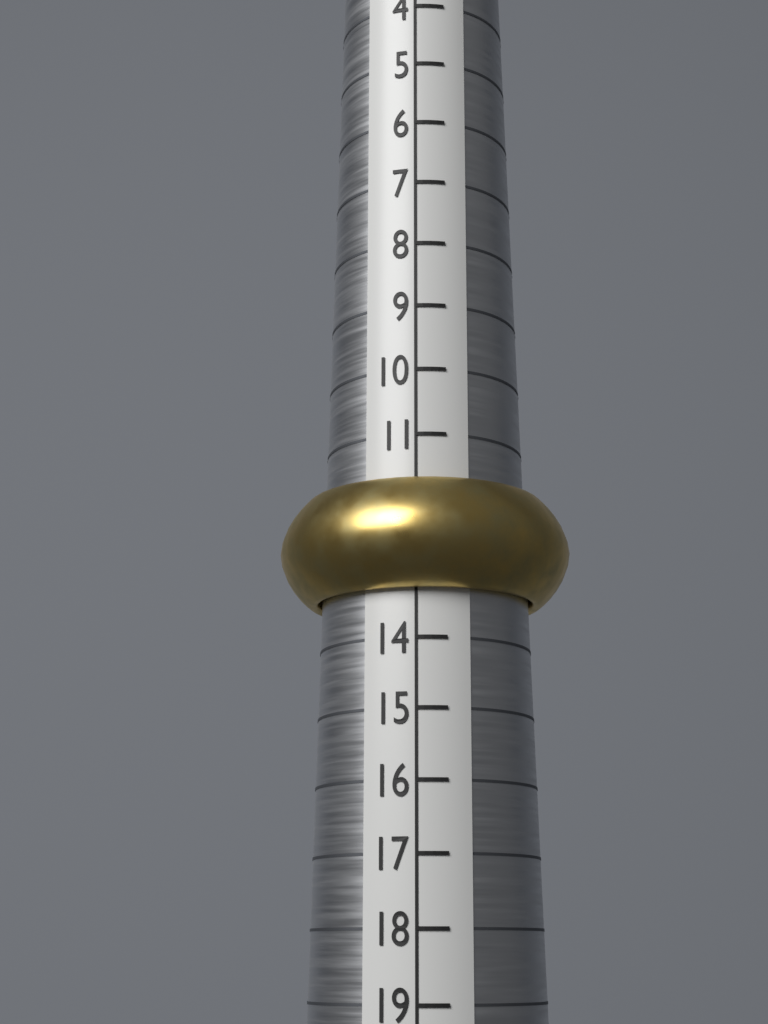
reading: 13.3 (no unit)
